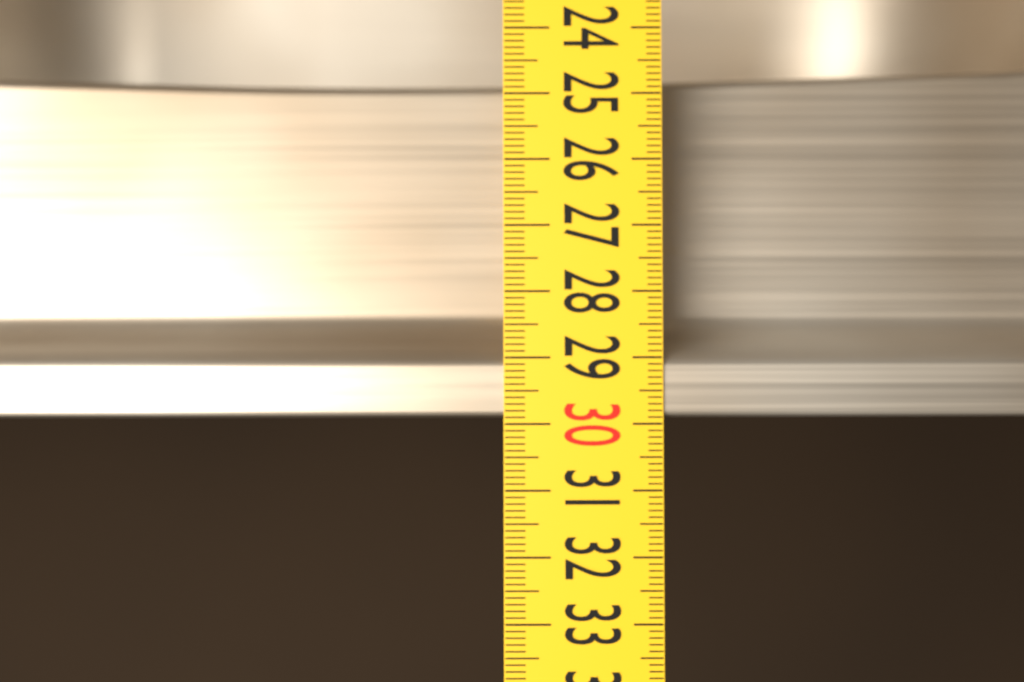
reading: 29.9 (no unit)
